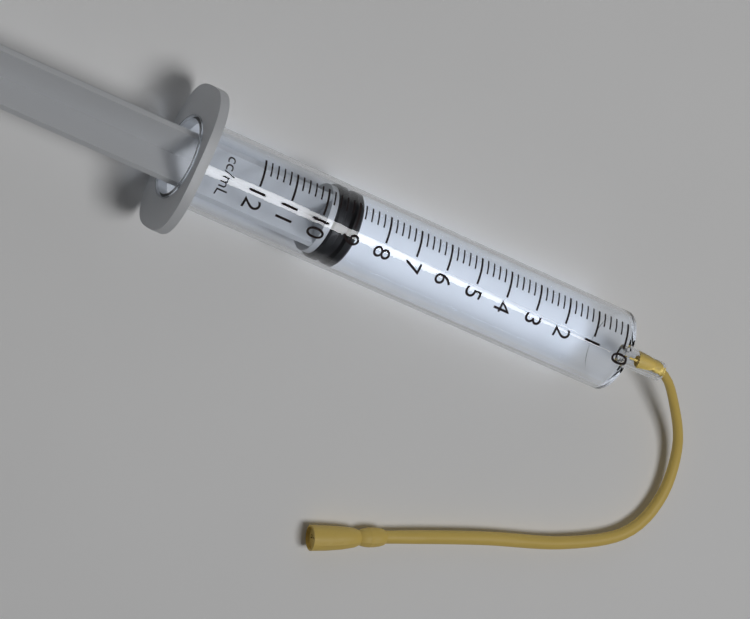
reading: 8.8 ml
